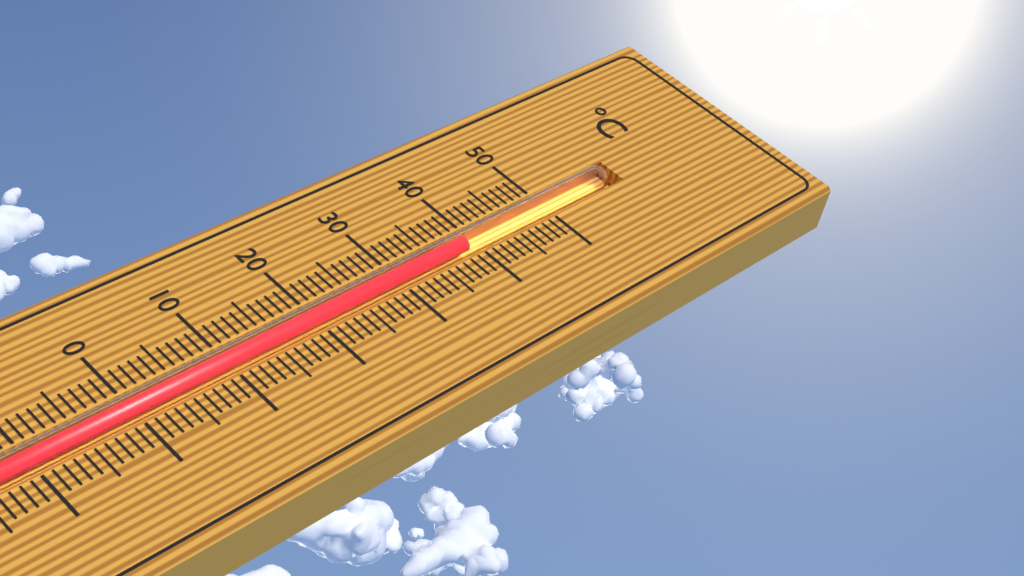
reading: 39 °C
